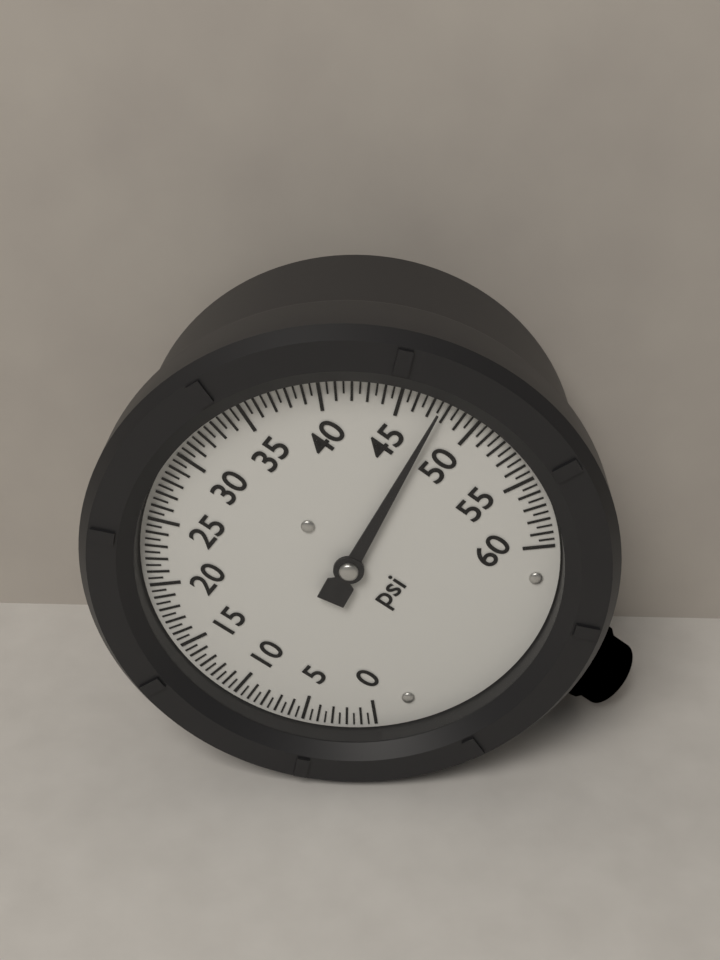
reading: 47.5 psi
